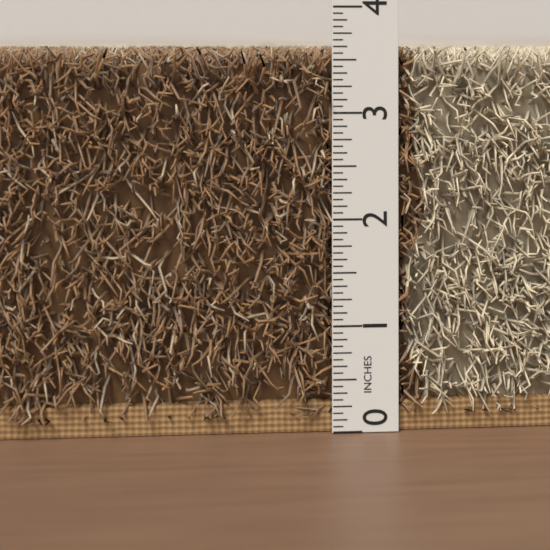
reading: 3.6250 in
